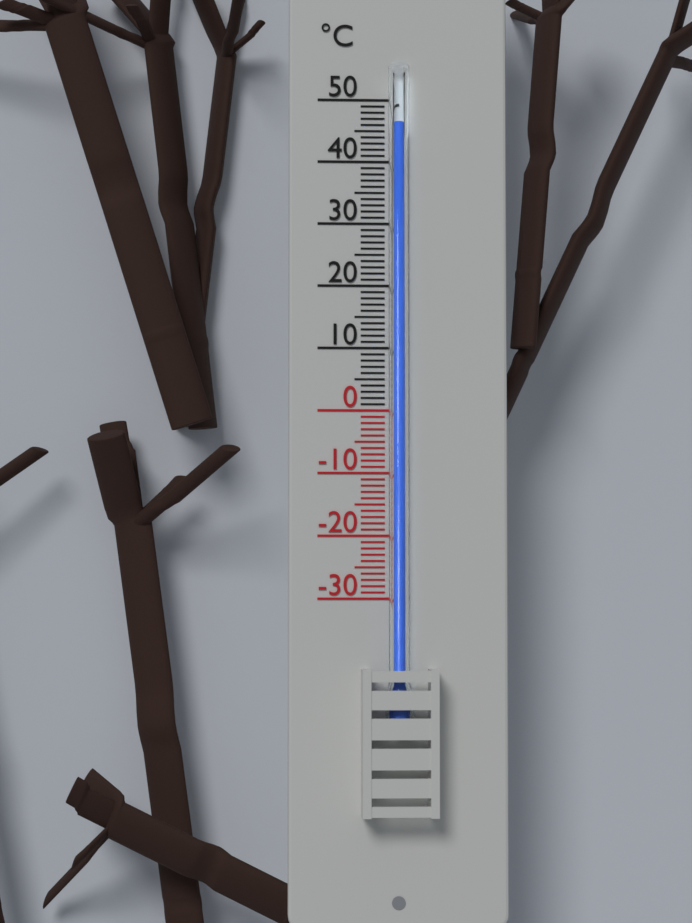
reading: 46 °C
